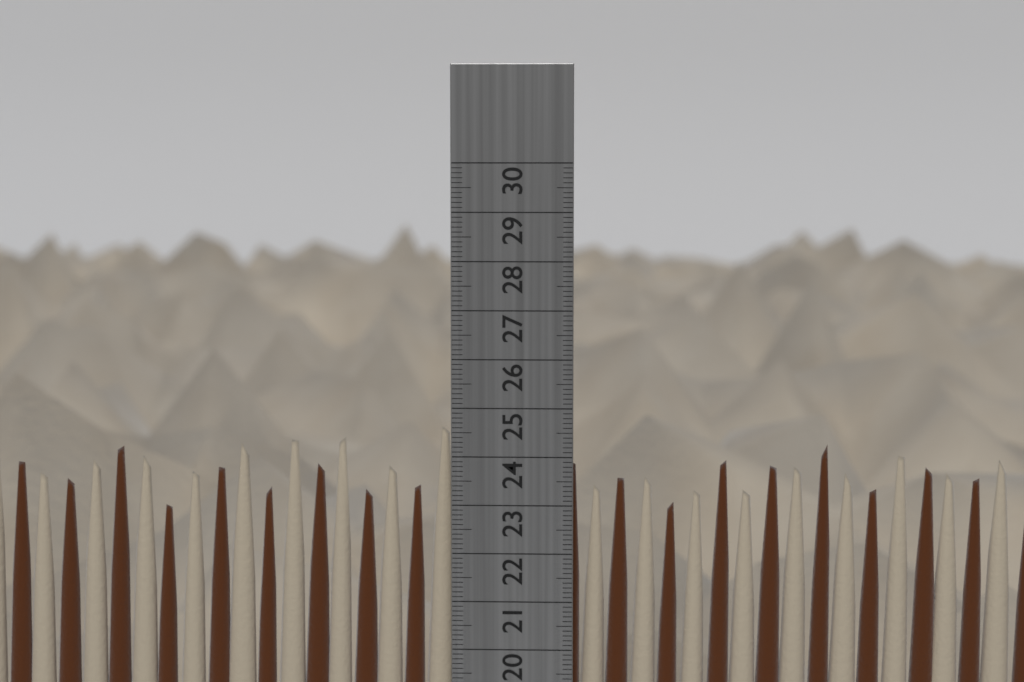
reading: 24.7 cm
